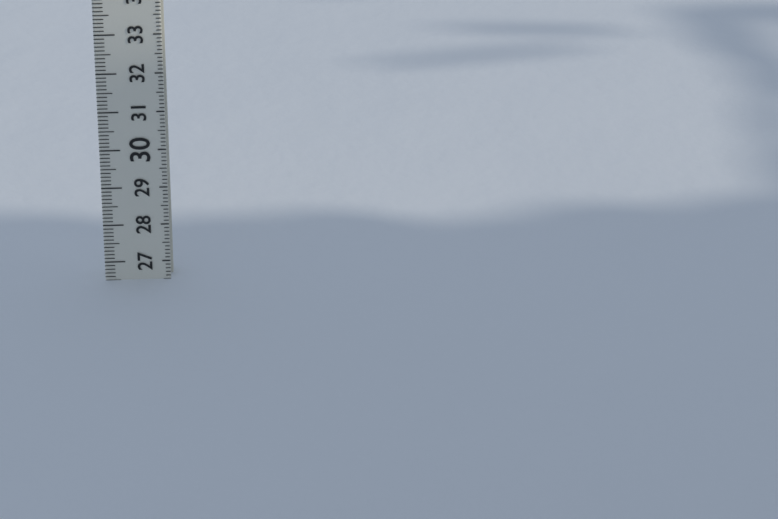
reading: 26.5 (no unit)
